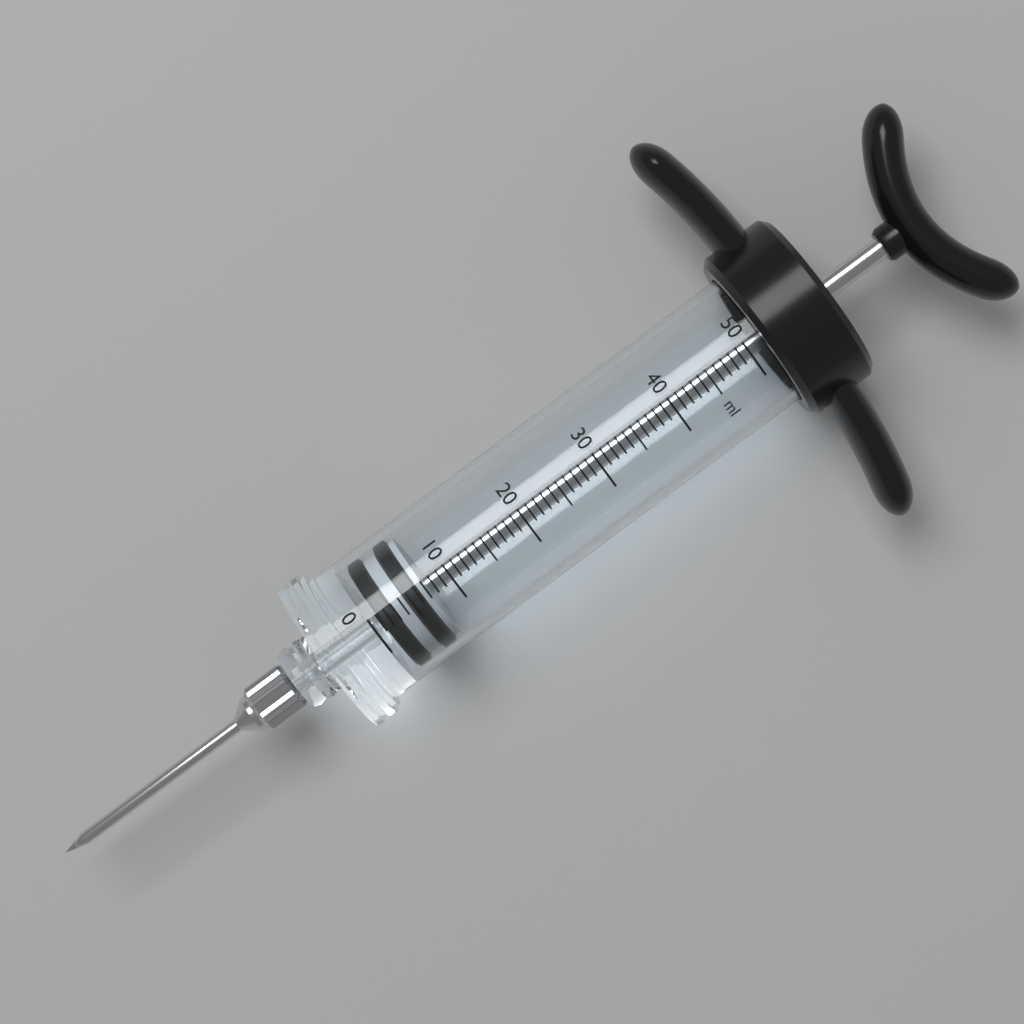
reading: 1 ml
